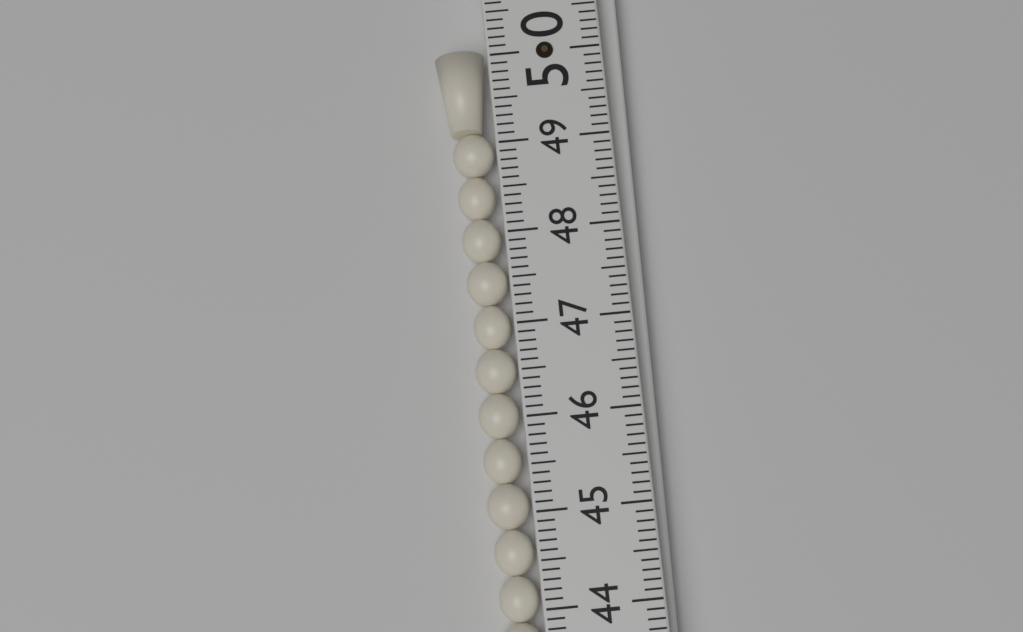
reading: 50.1 (no unit)
